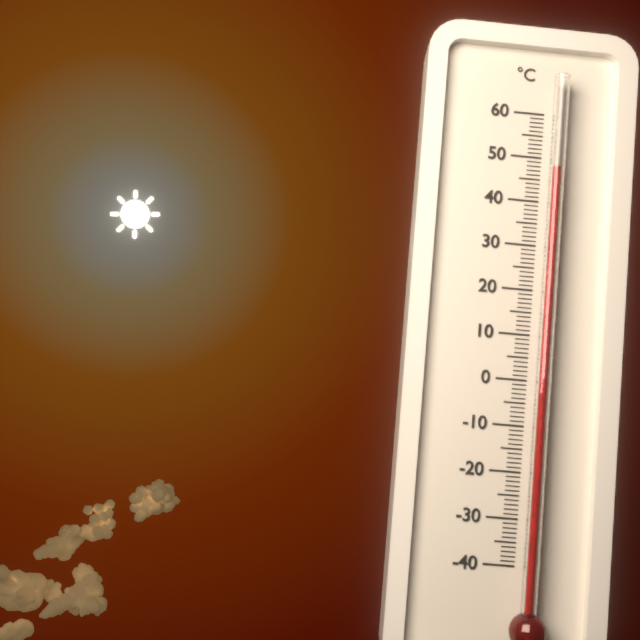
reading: 47 °C
